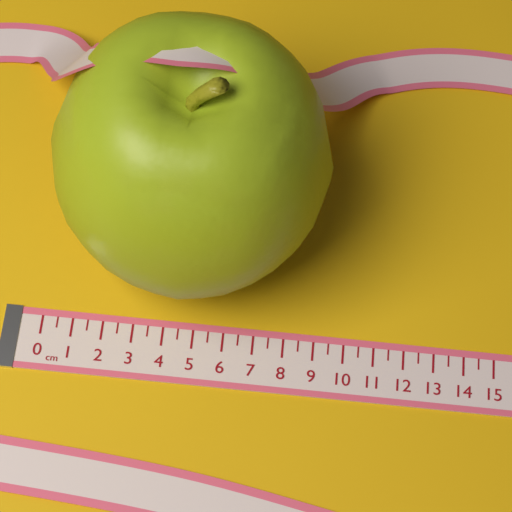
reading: 9.0 cm
